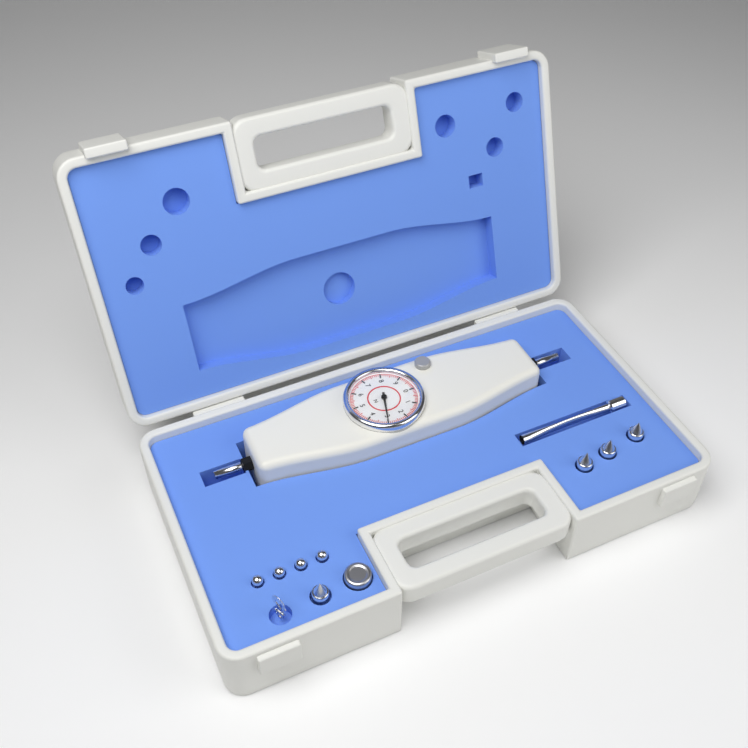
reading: 3.0 N
